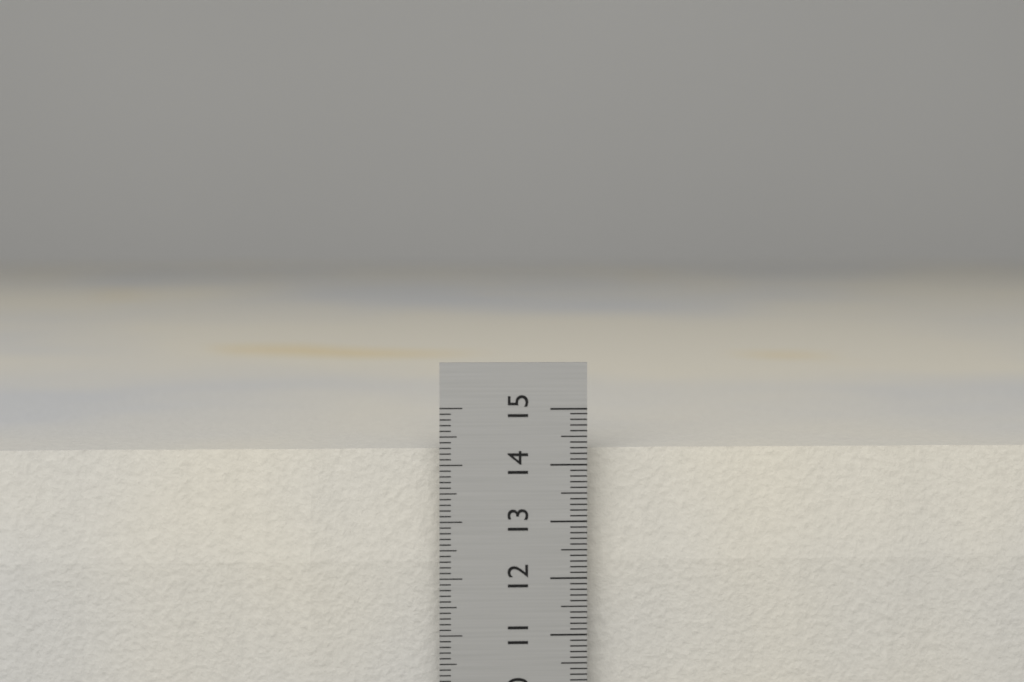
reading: 14.2 cm
